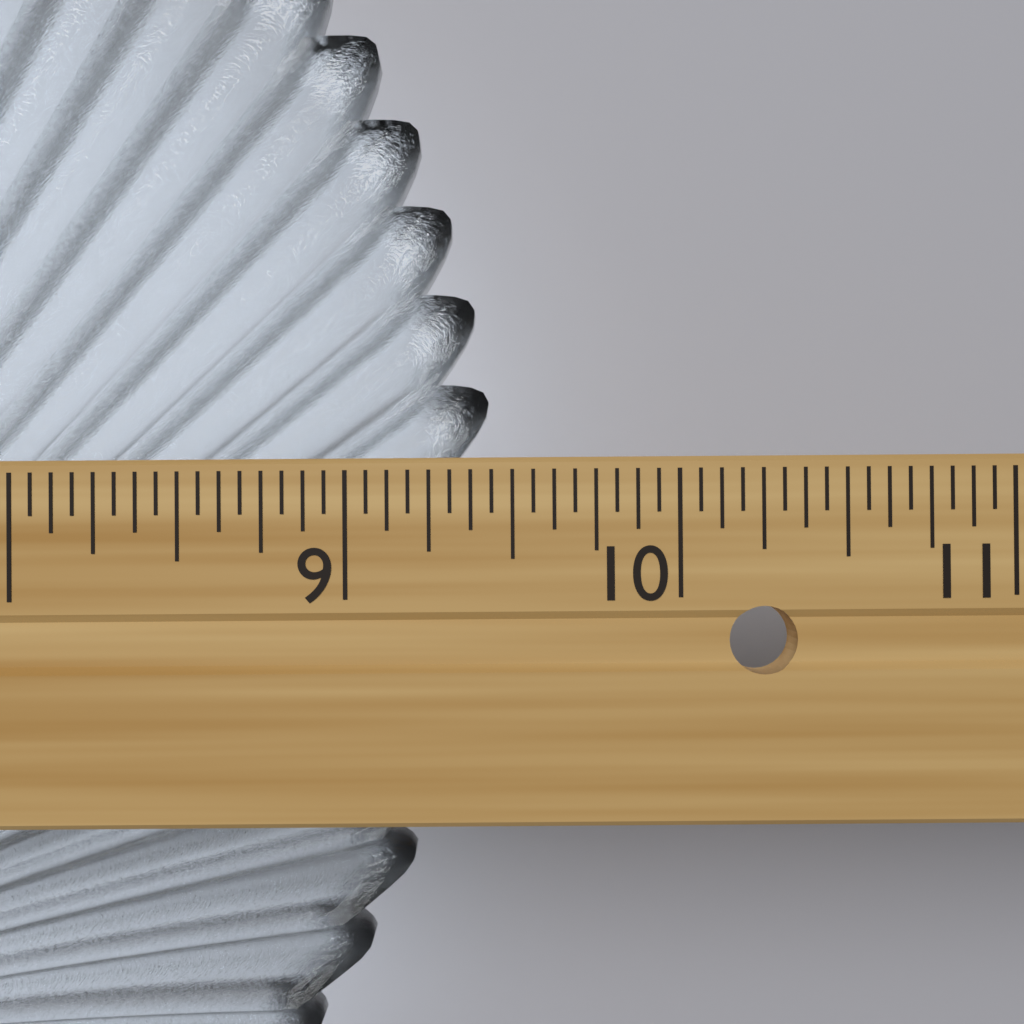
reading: 9.4375 in
